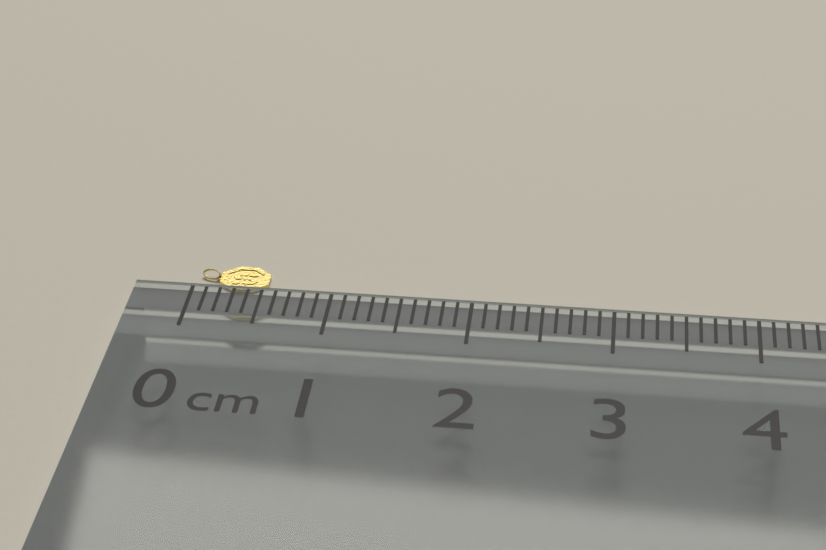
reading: 0.5 cm
